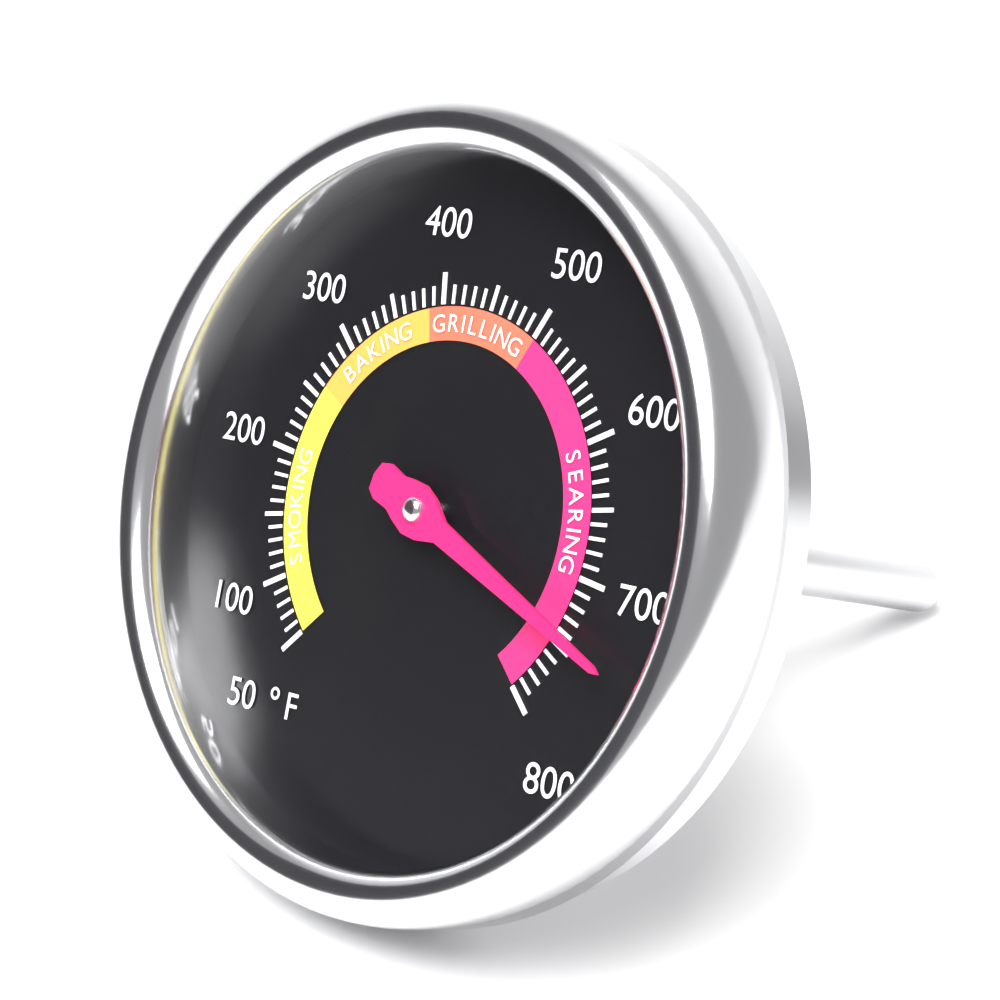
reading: 740 °F
